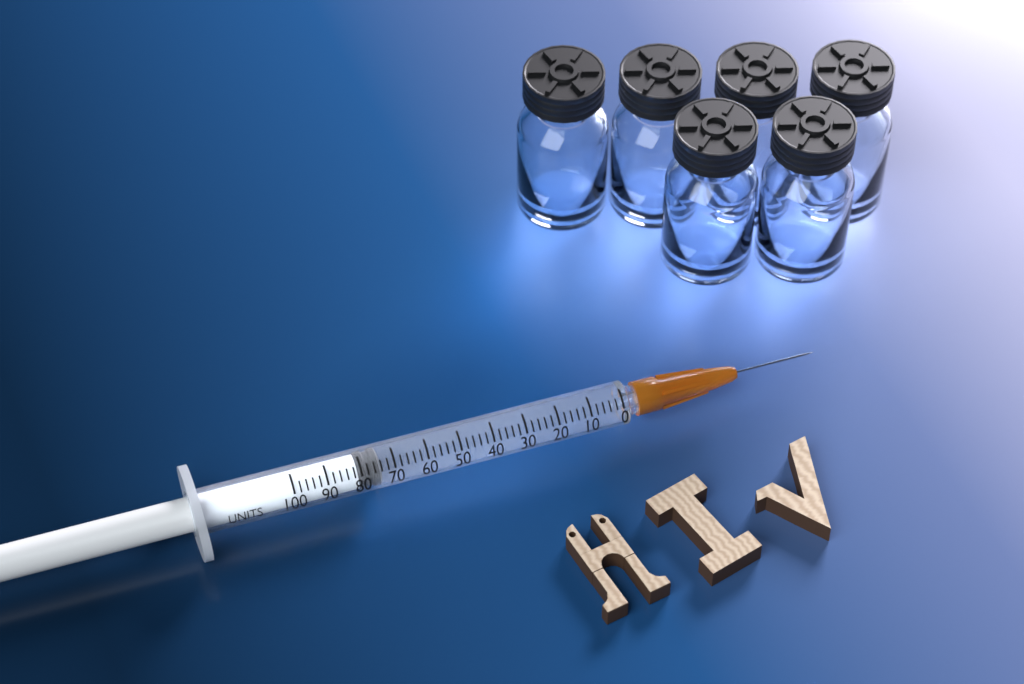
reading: 74 units
